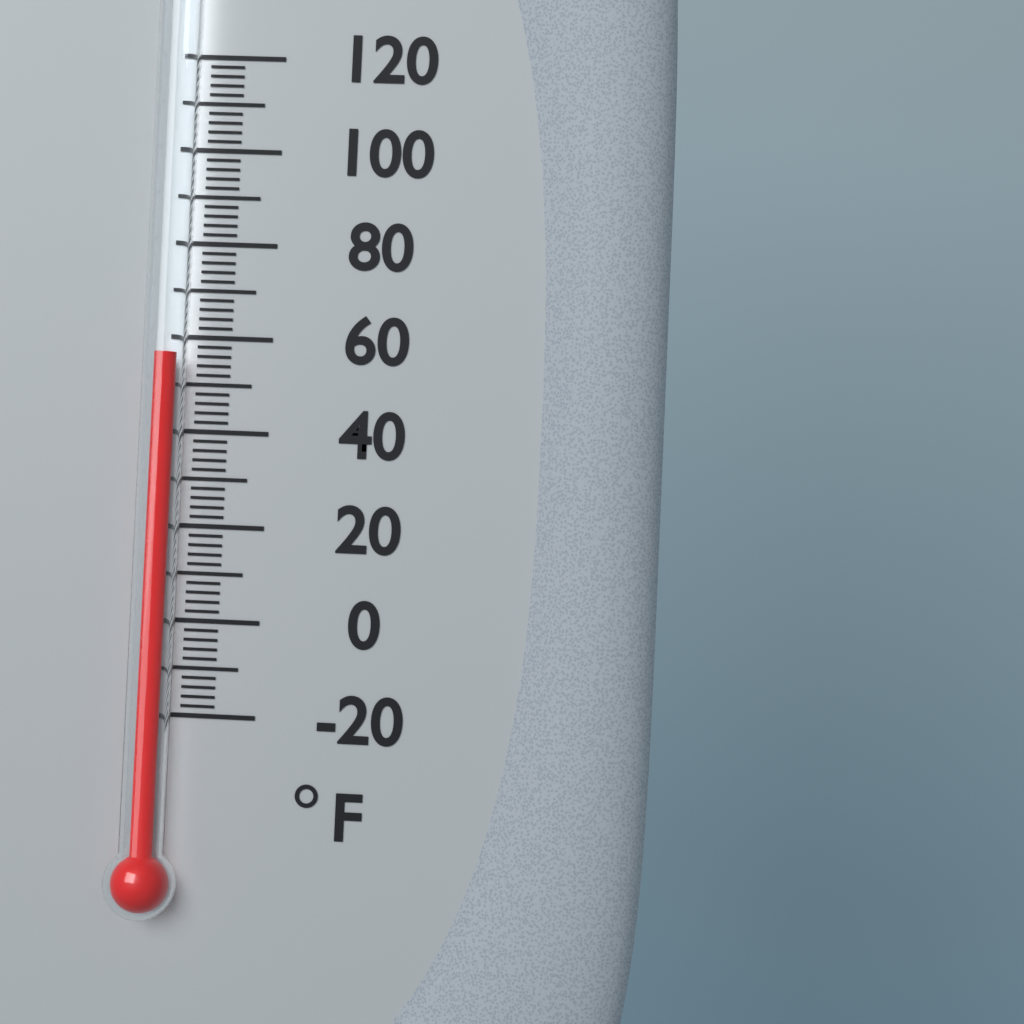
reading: 56 °F
